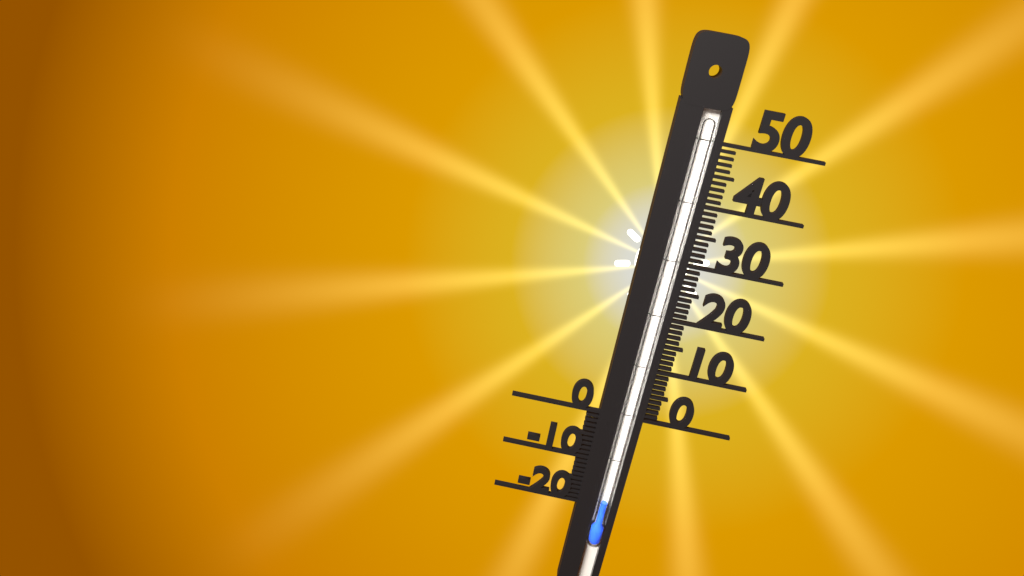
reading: -19 (no unit)
